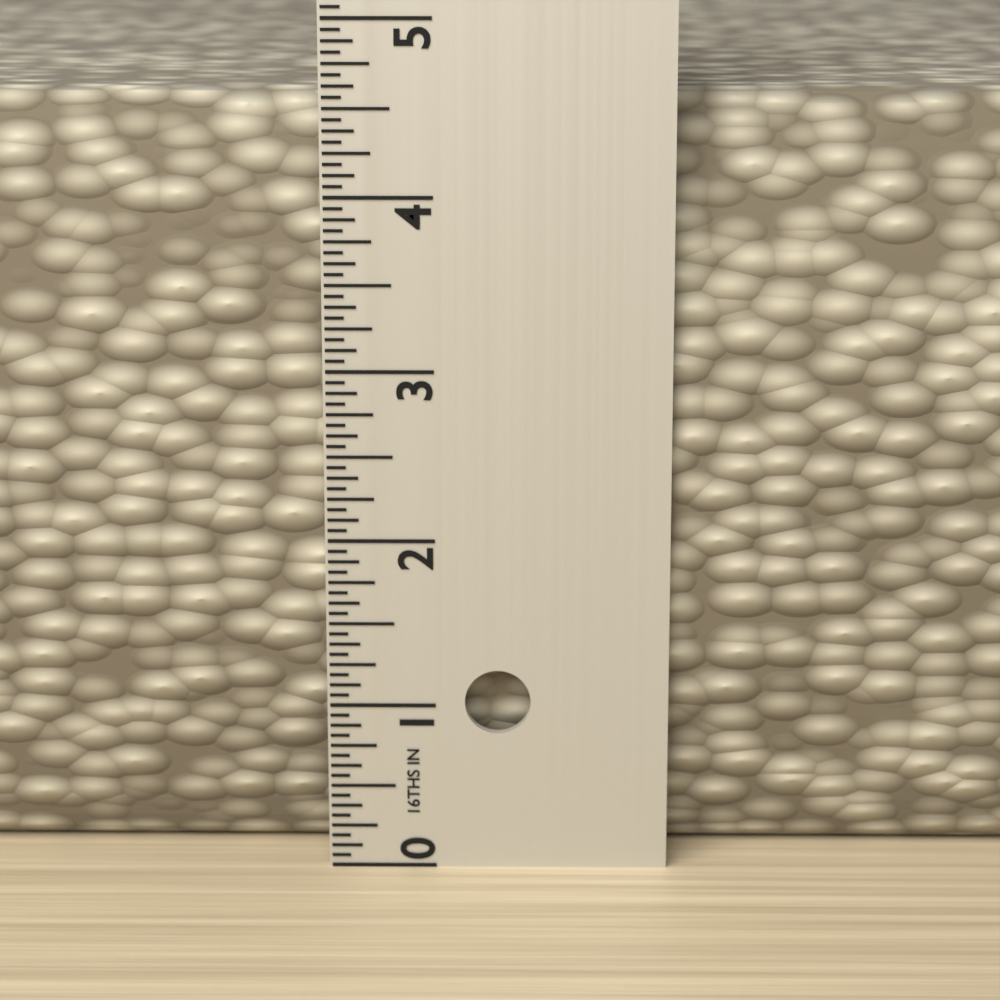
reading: 4.5625 in
